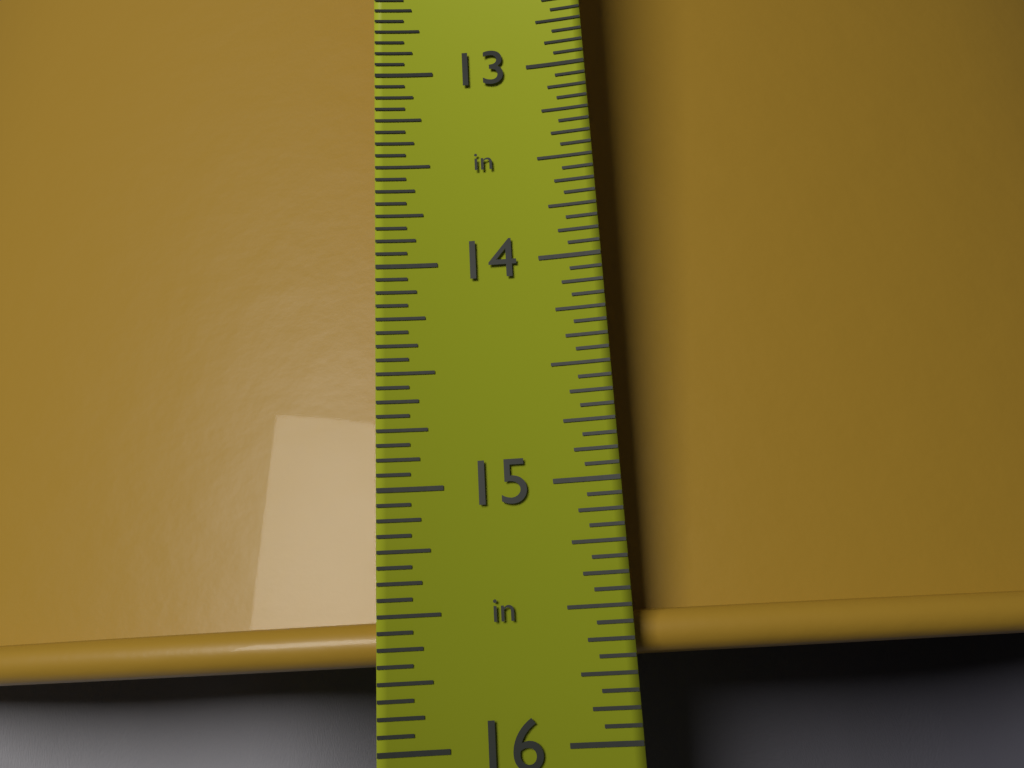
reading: 15.6875 in
